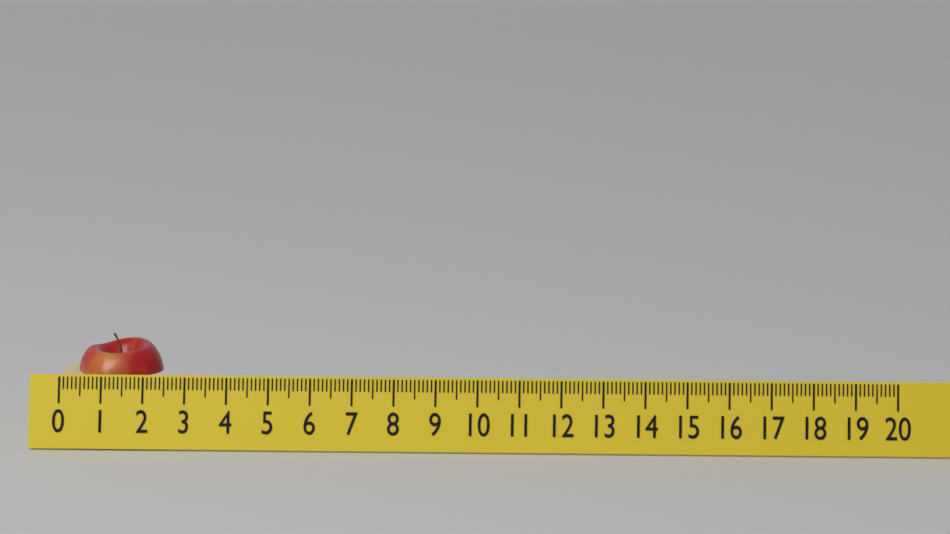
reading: 2.4 (no unit)
